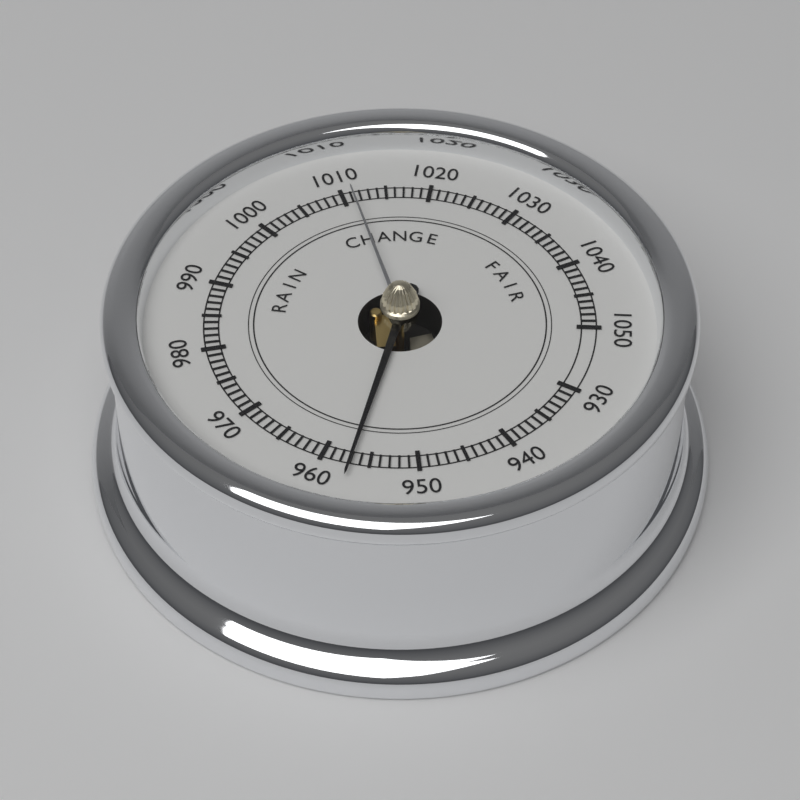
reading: 957 (no unit)
